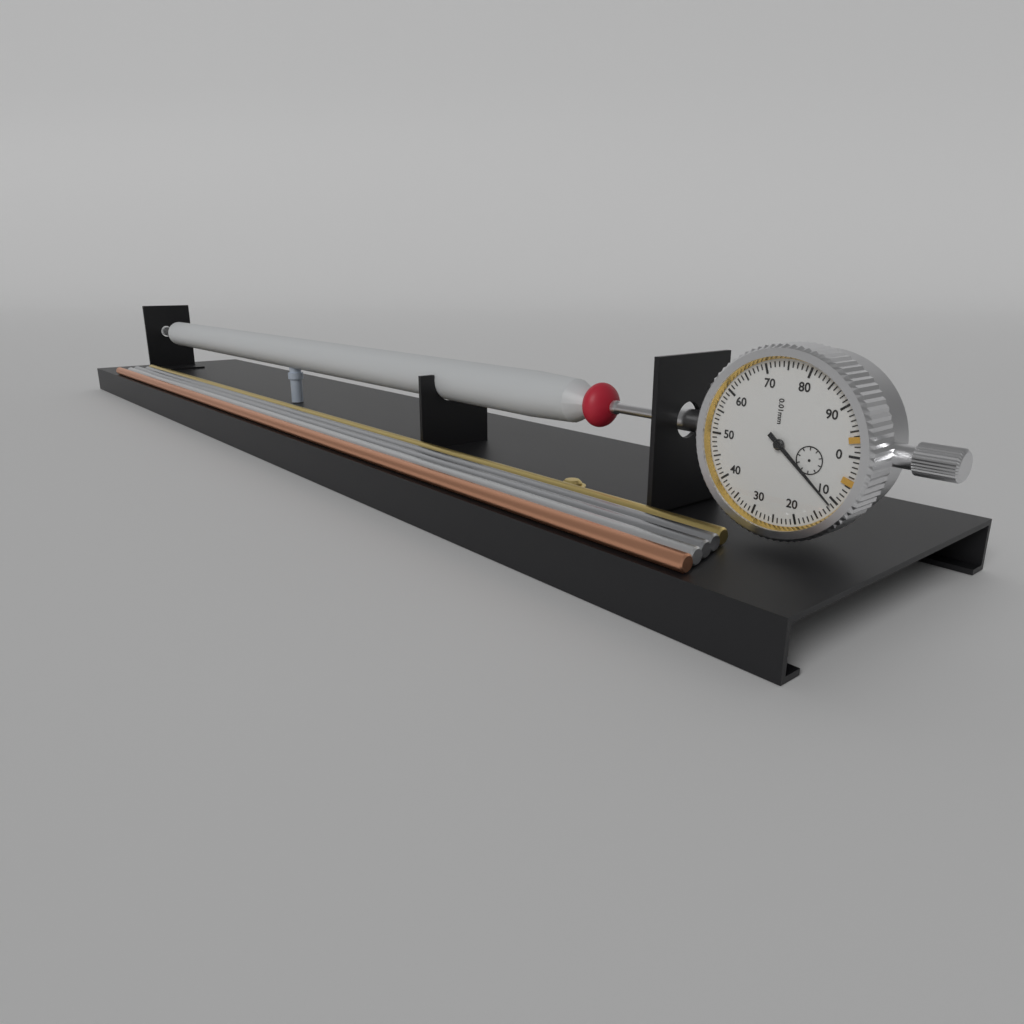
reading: 0.11 mm
